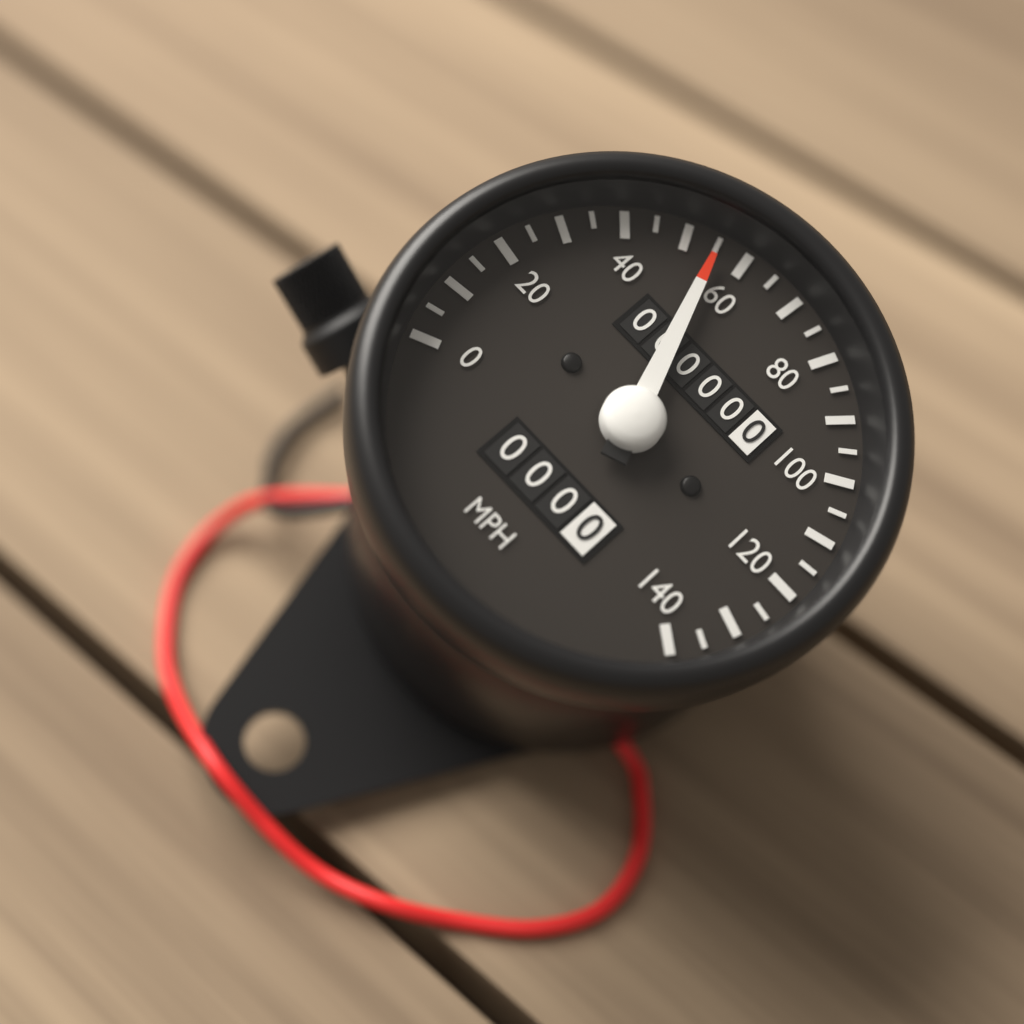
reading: 55 mph
